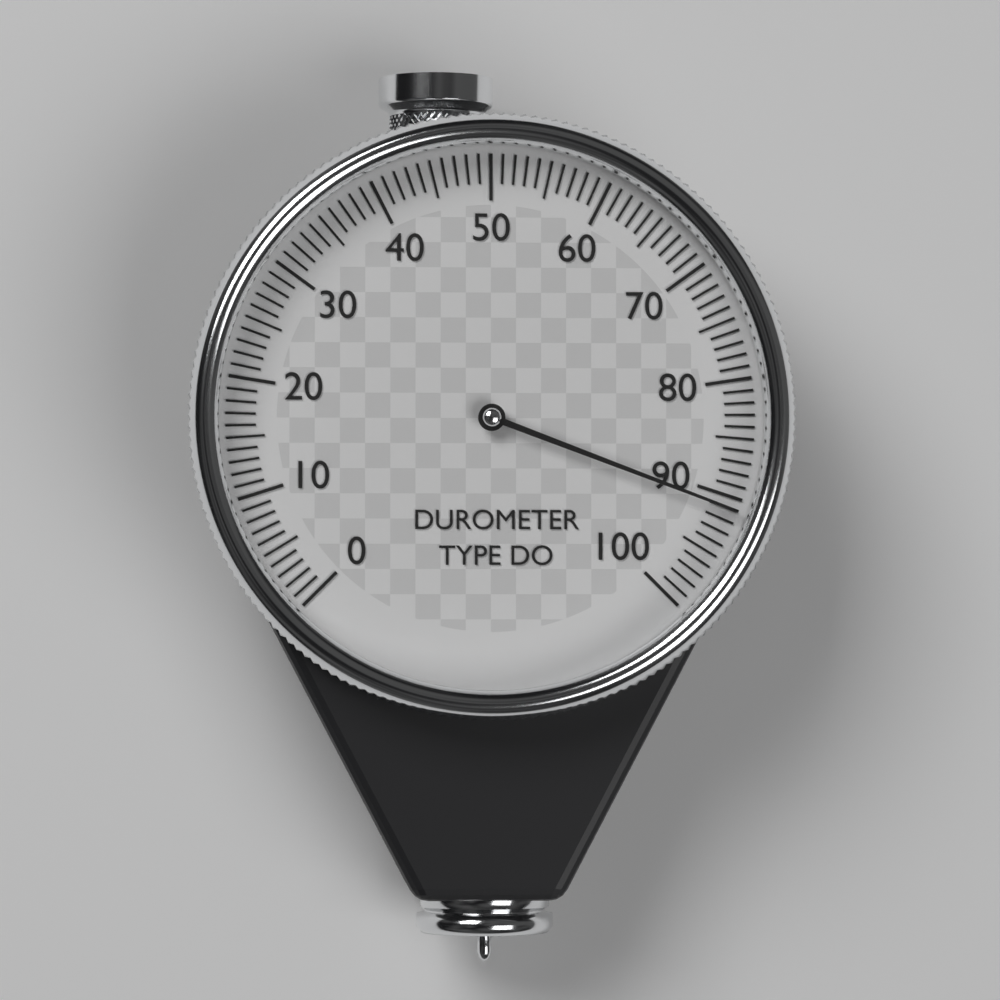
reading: 91 (no unit)
